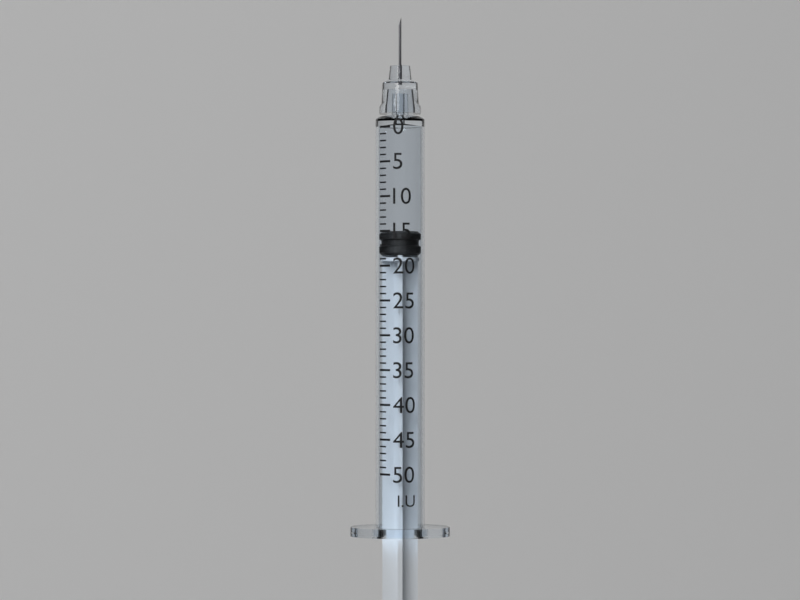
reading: 15 I.U.
